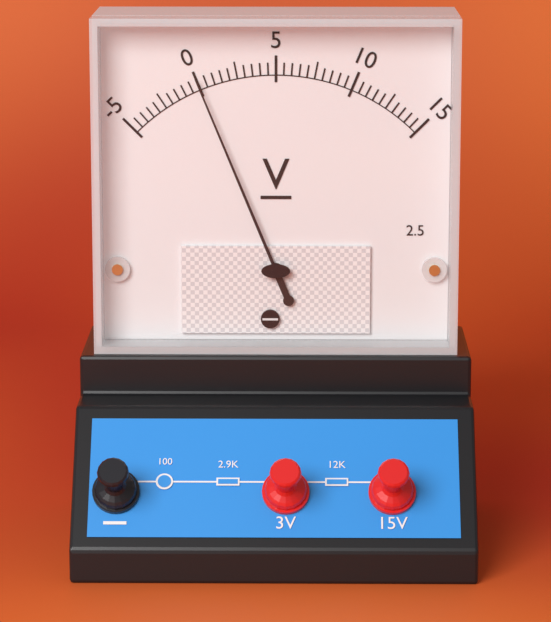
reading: 0.0 V
